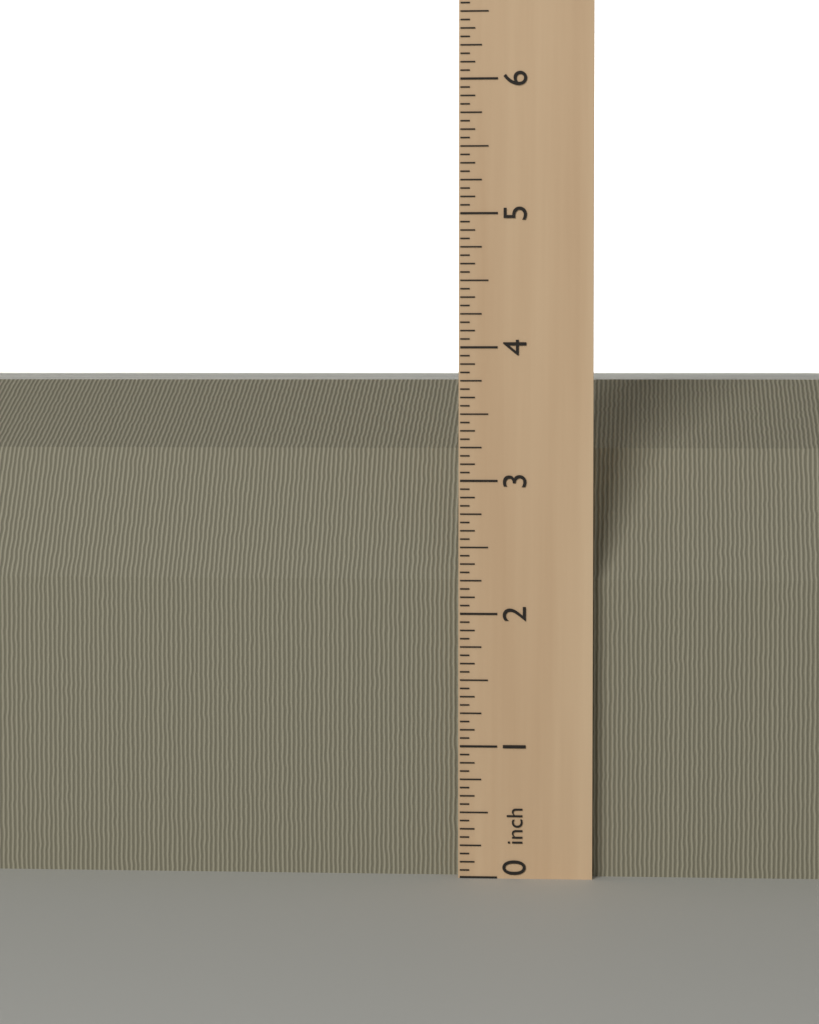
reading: 3.7500 inch
